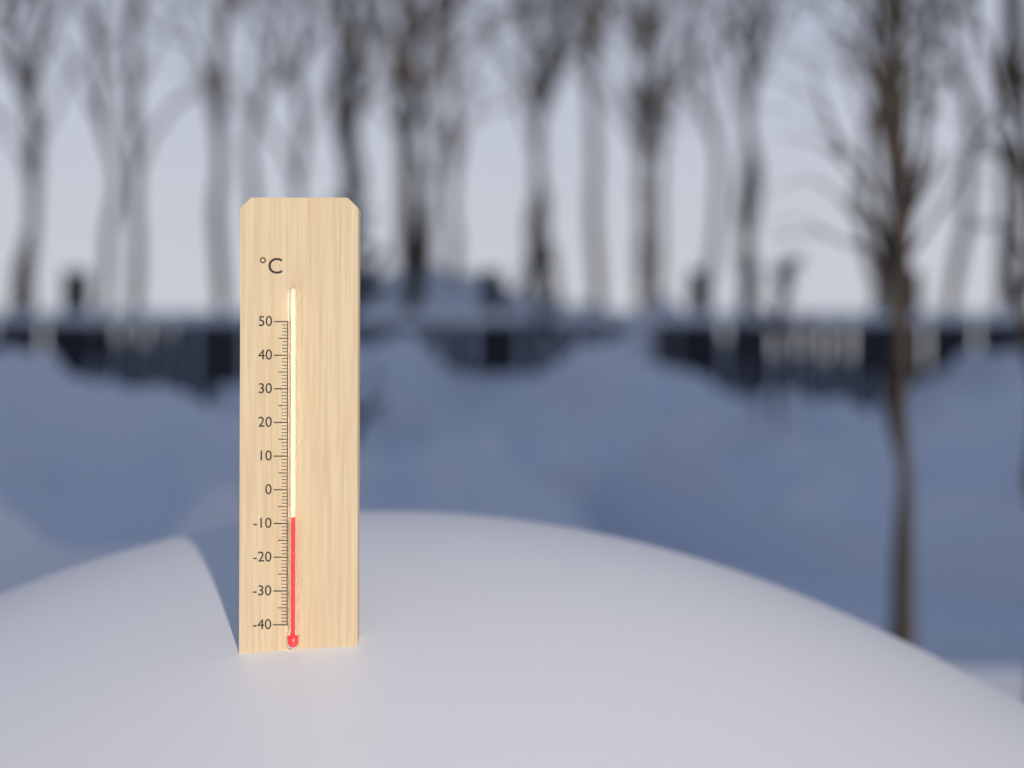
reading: -8 °C
